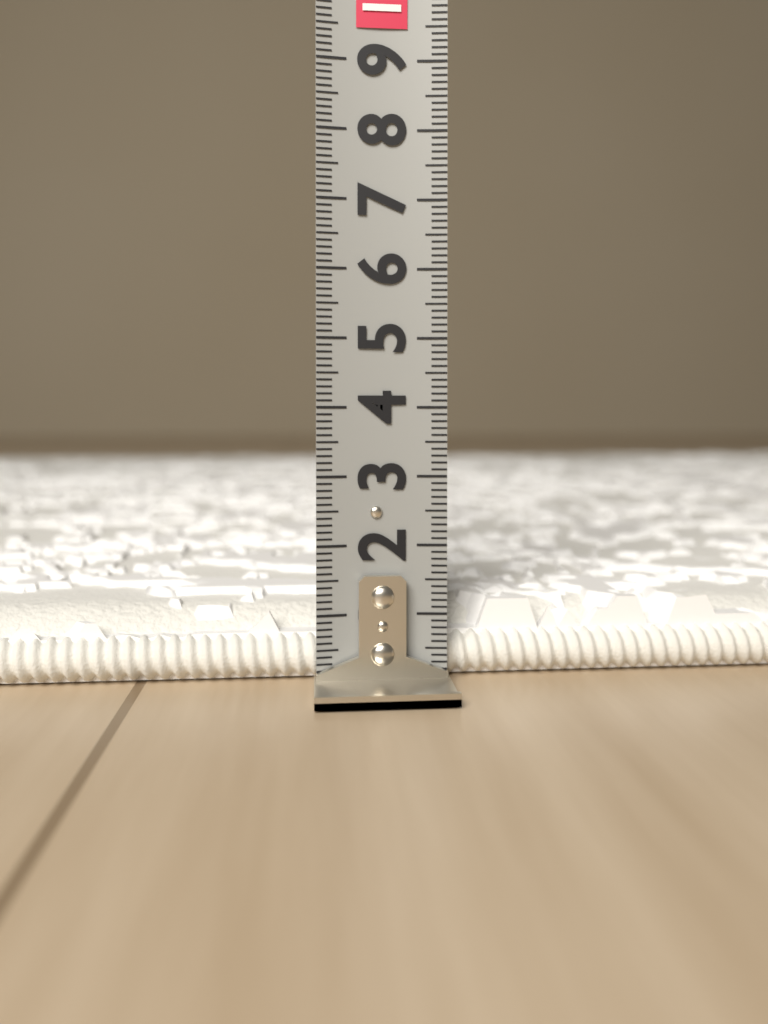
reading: 1.1 (no unit)
